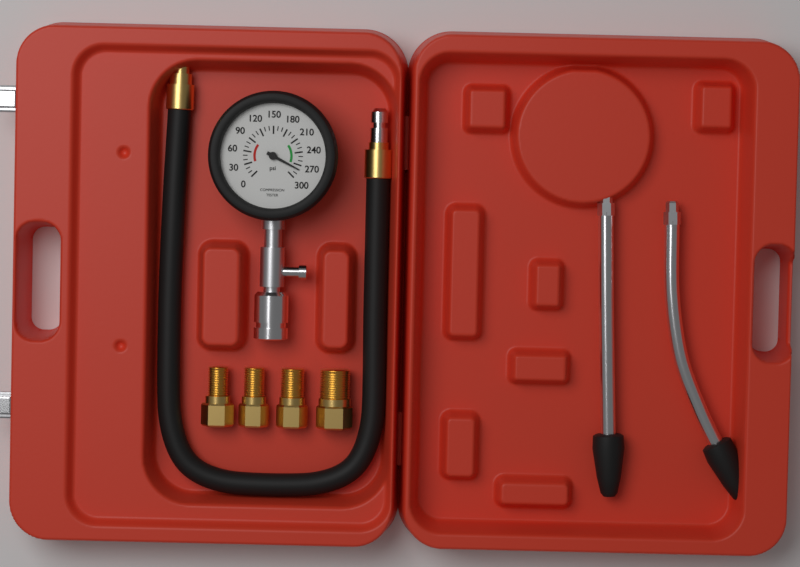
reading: 280 psi
